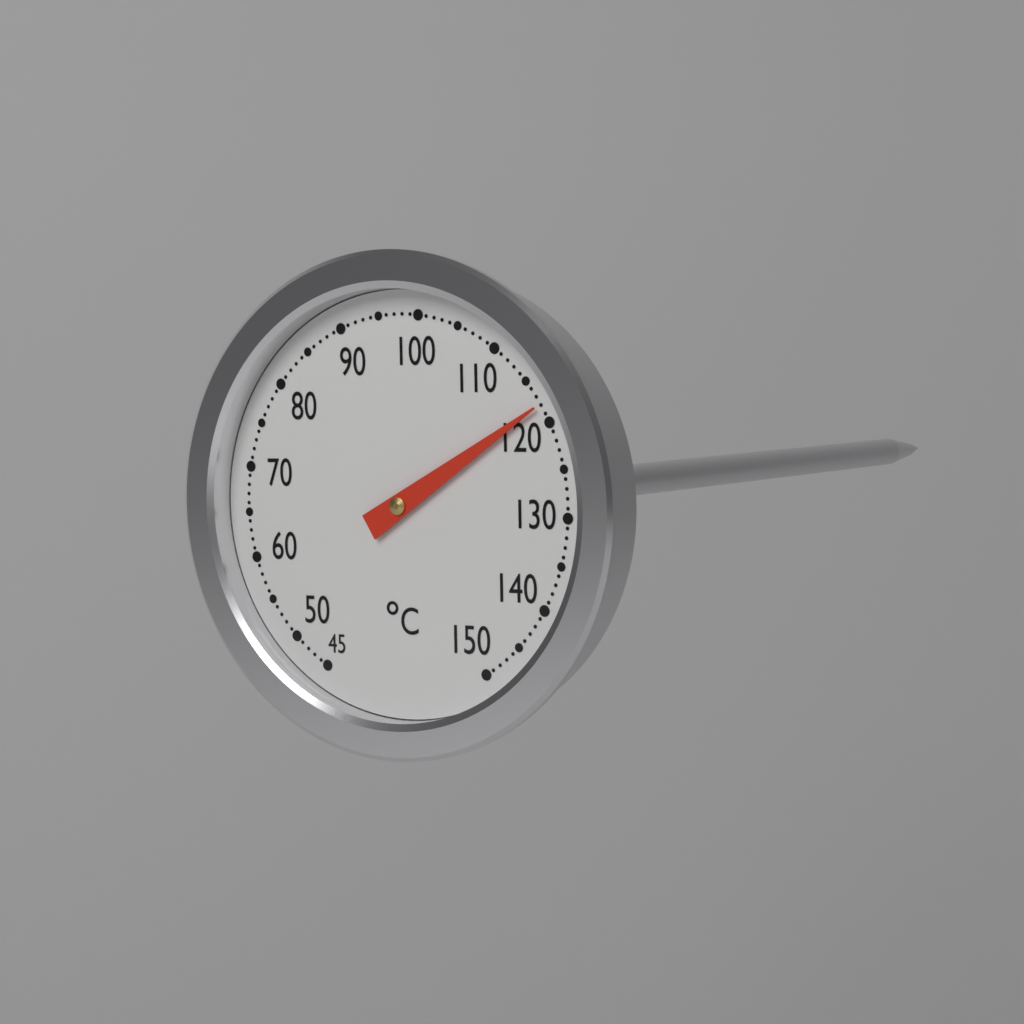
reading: 118 °C
